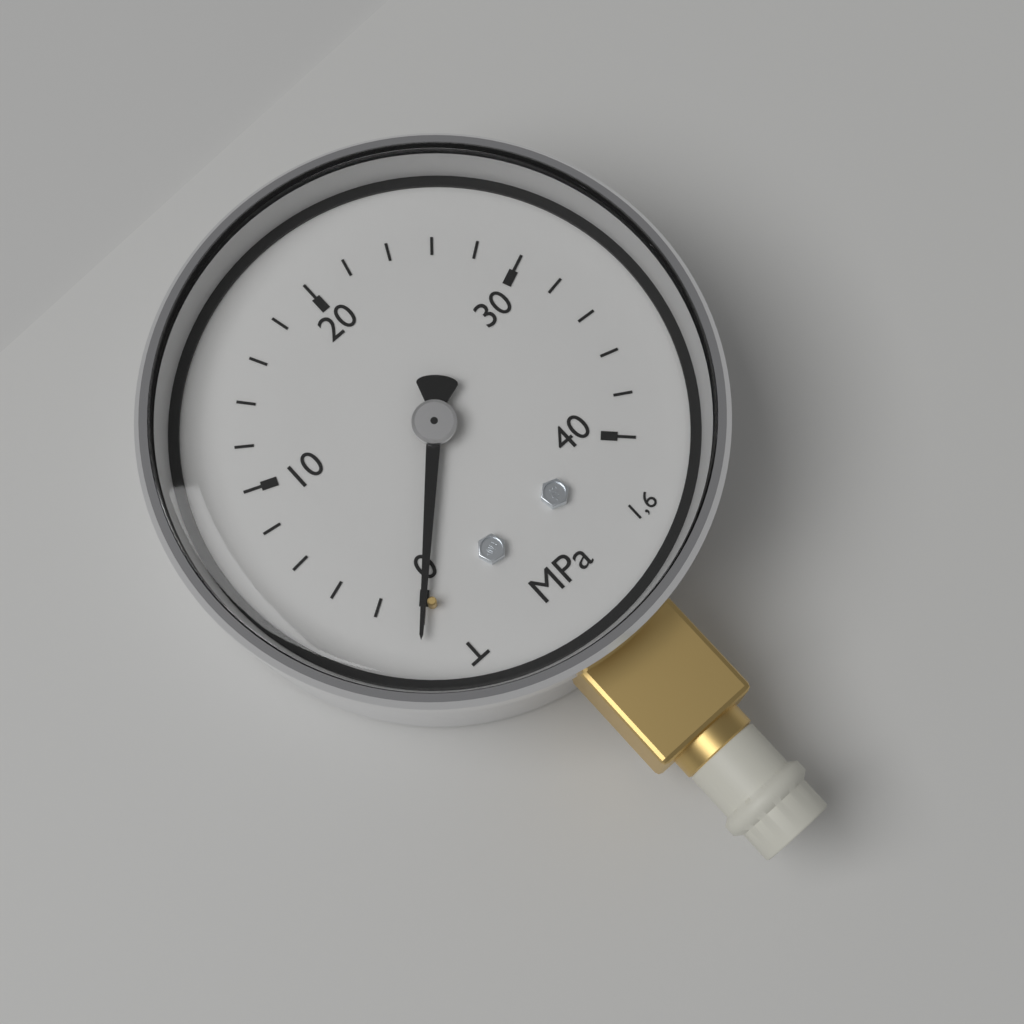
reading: 0 MPa
